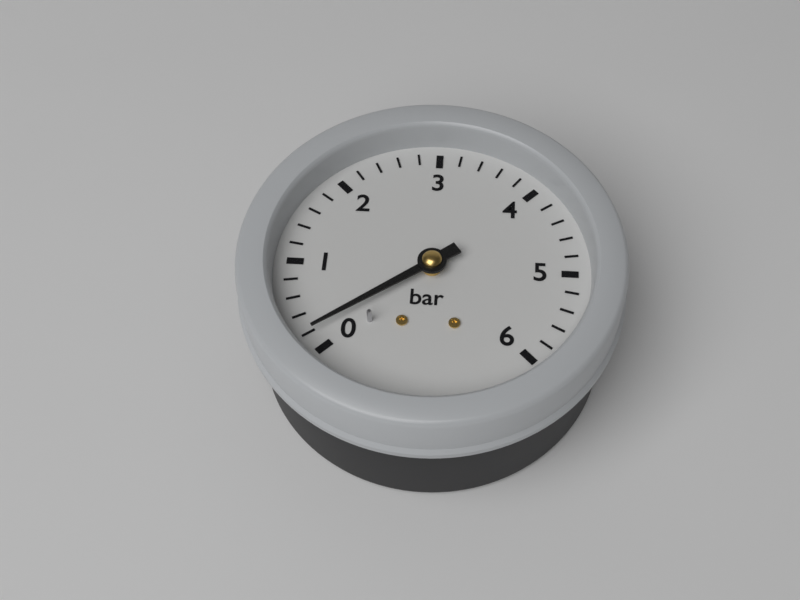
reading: 0.2 bar
